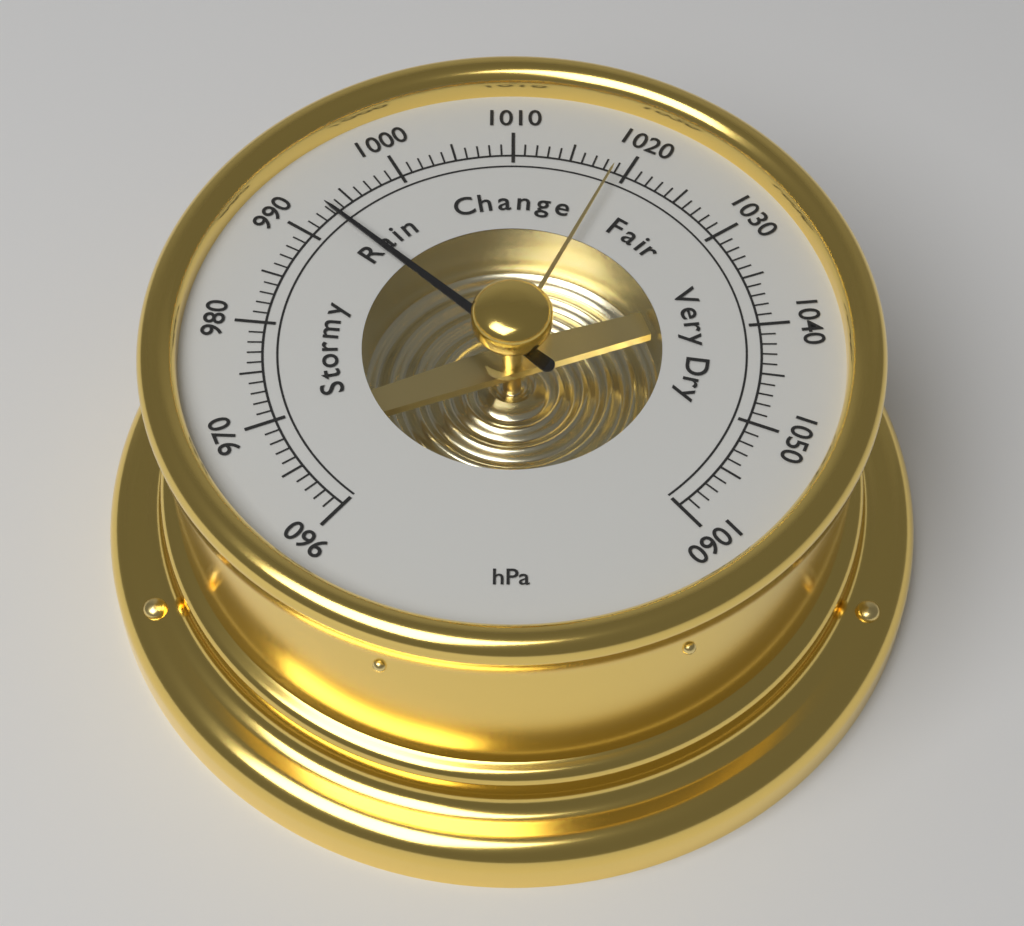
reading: 993 hPa
